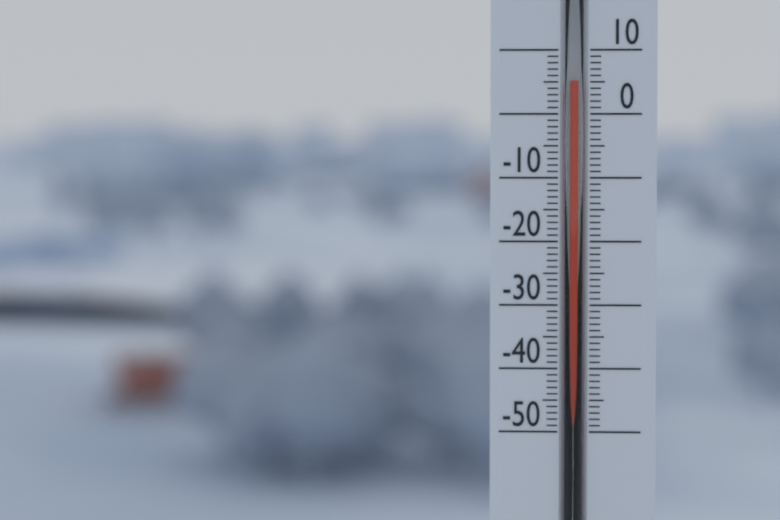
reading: 5 (no unit)
